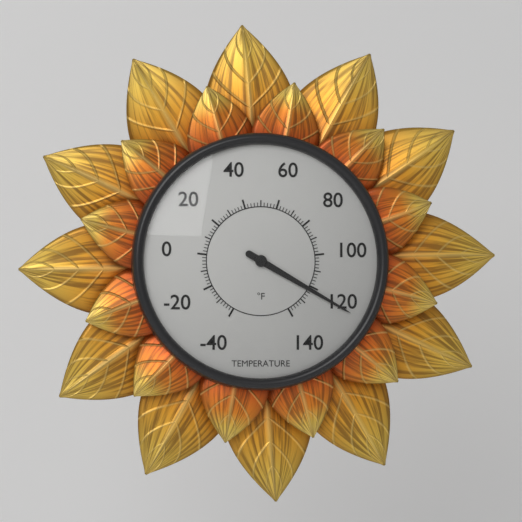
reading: 122 °F
